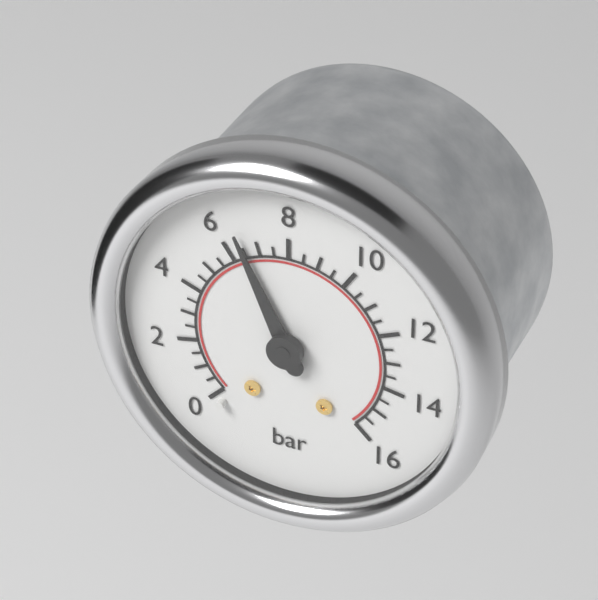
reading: 6.5 bar
